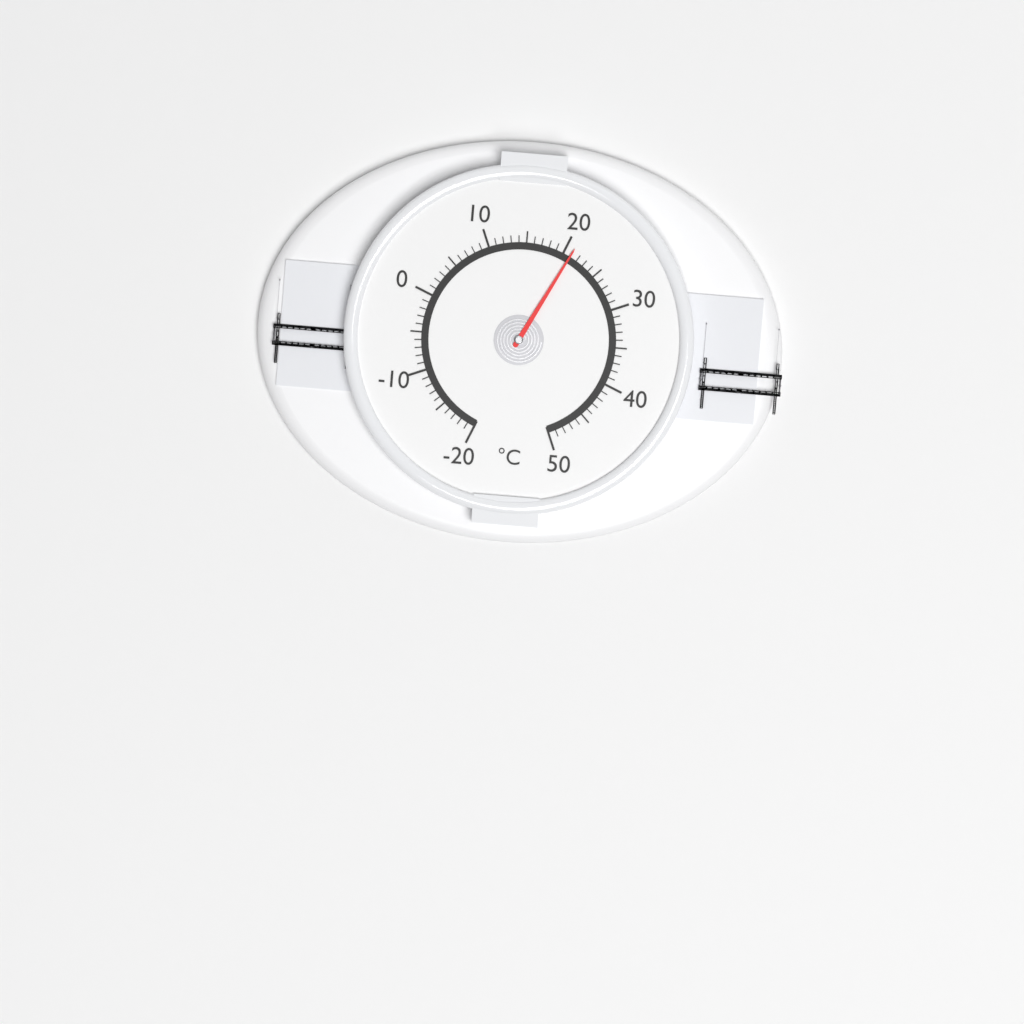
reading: 21 °C
